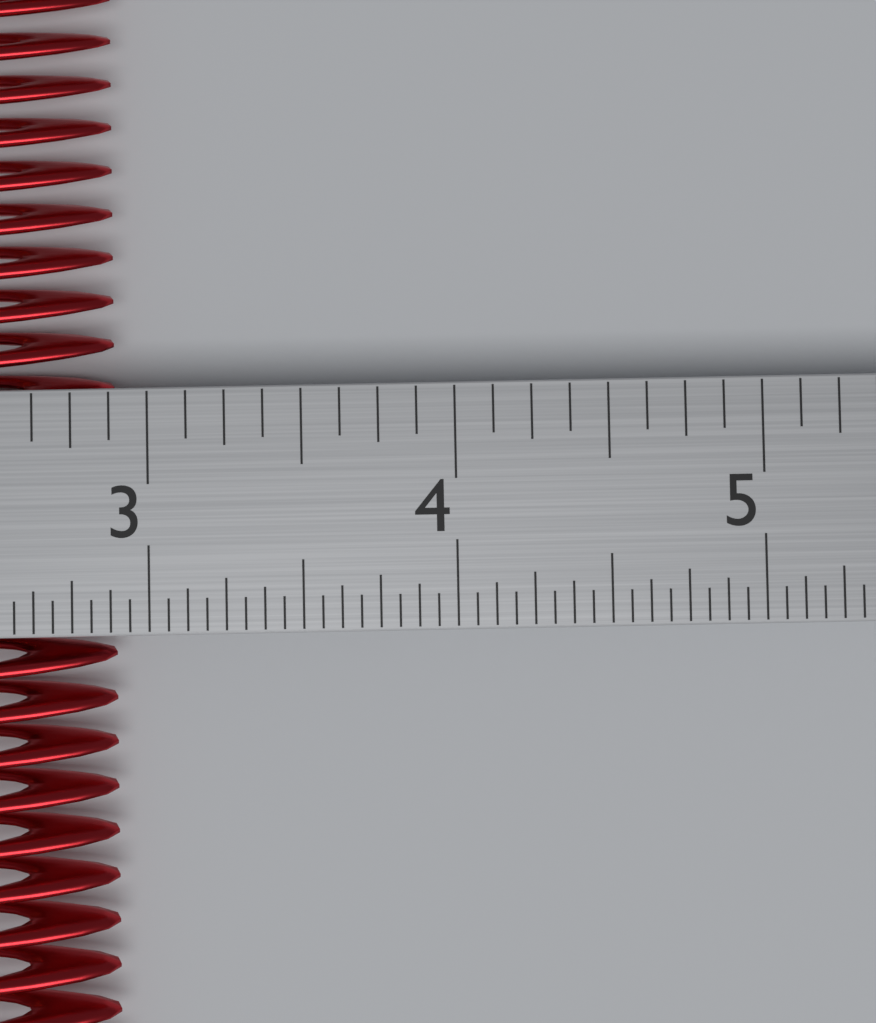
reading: 2.8750 in
